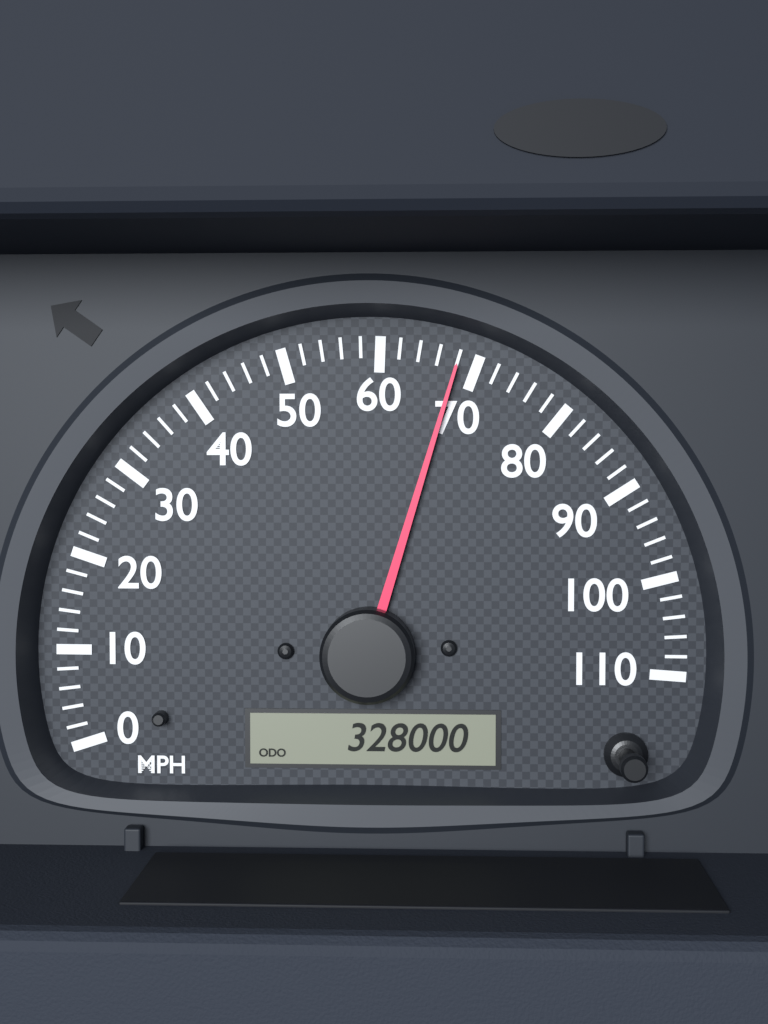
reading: 68 MPH
